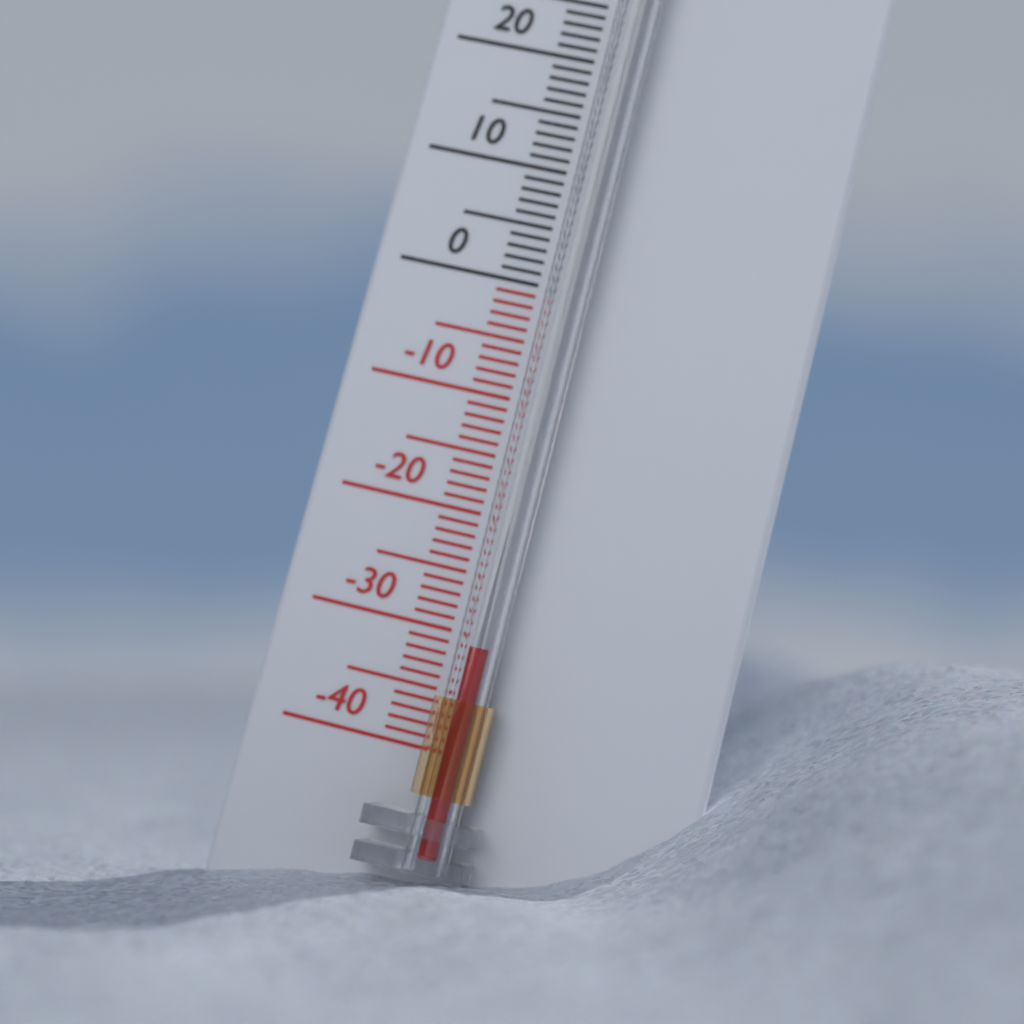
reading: -31 °C
